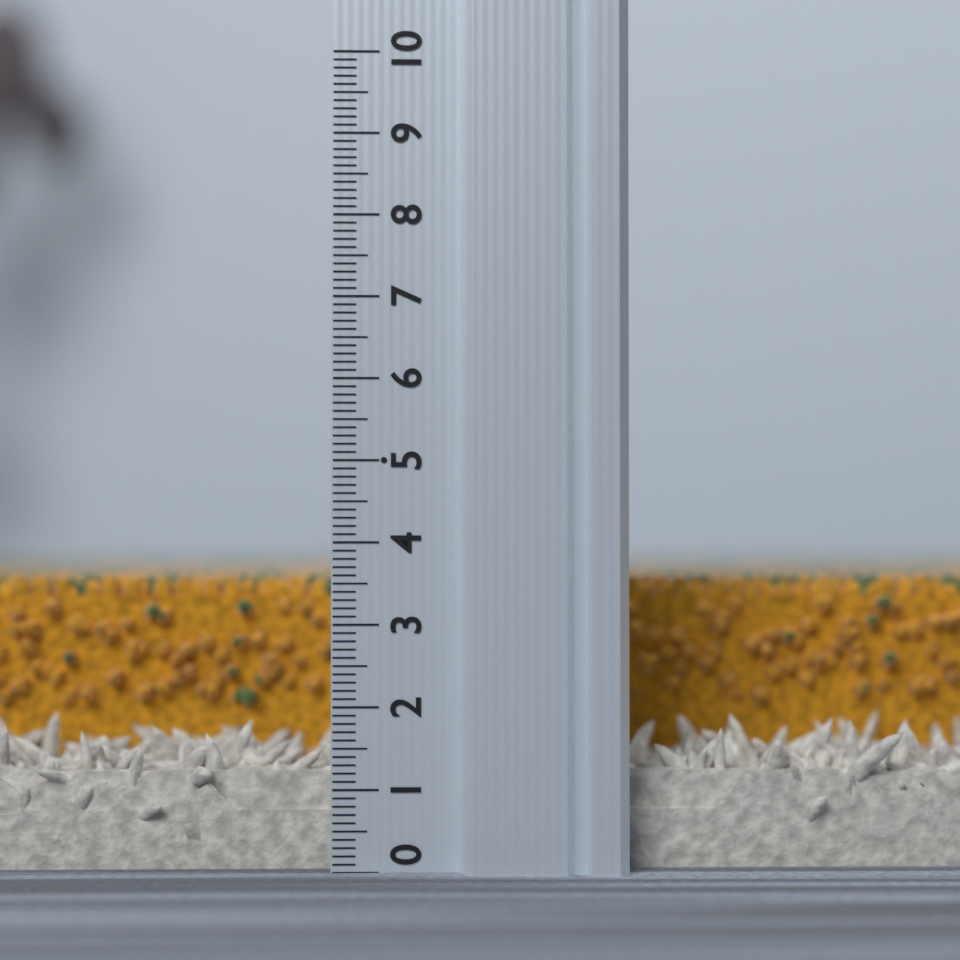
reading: 3.6 (no unit)
